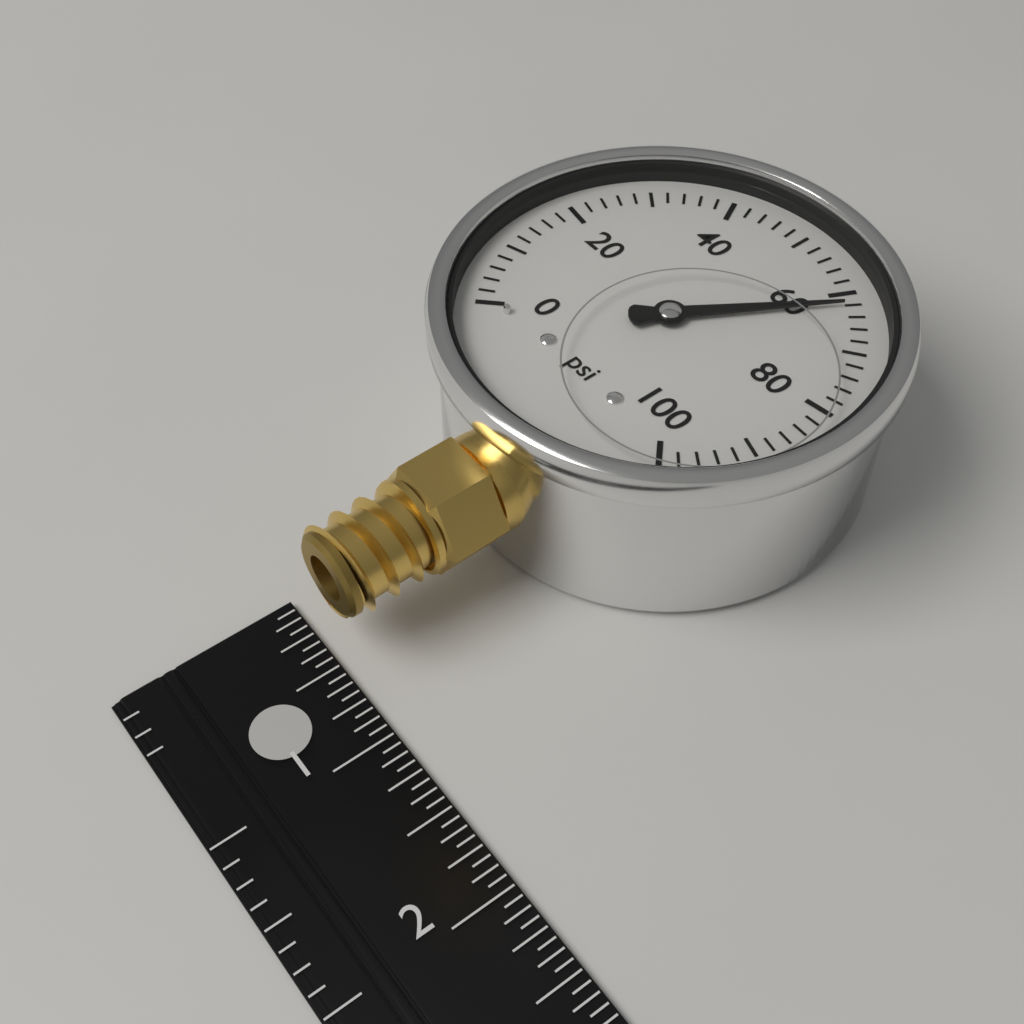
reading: 62 psi
